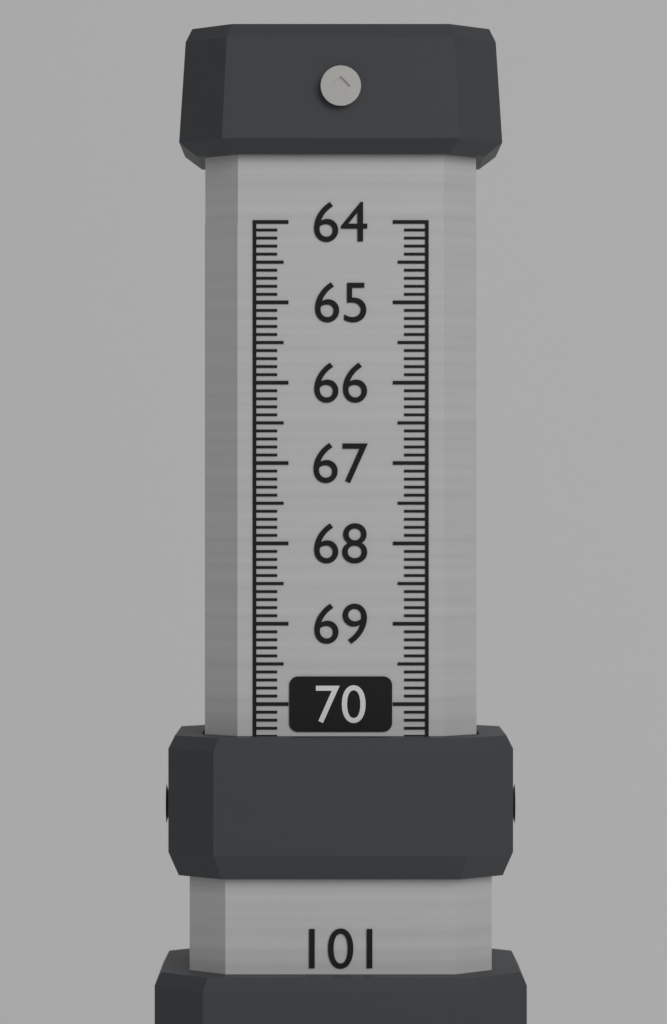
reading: 70.4 (no unit)
